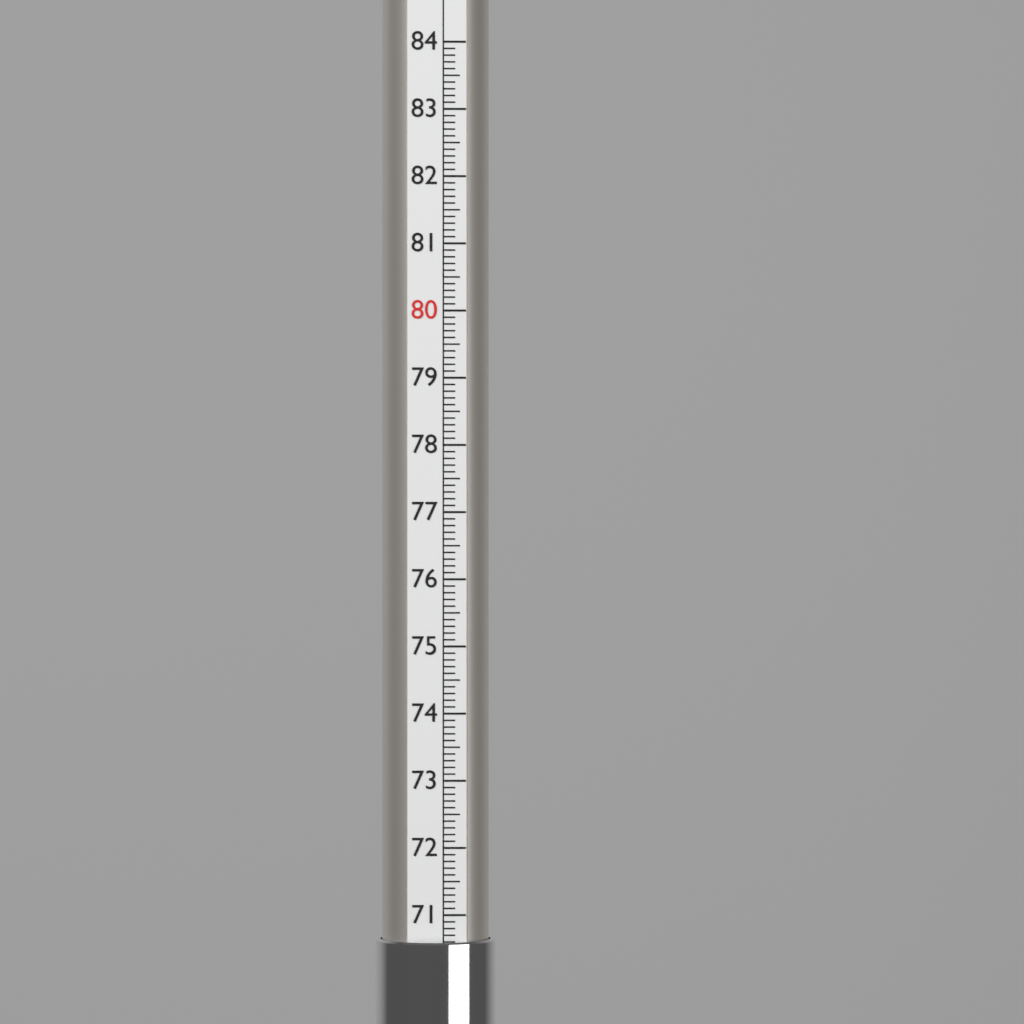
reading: 70.6 (no unit)
